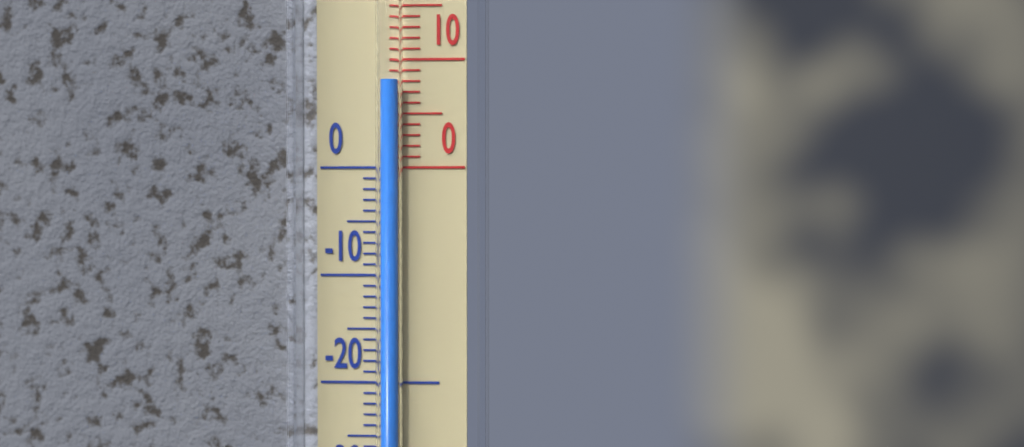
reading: 8 °C
